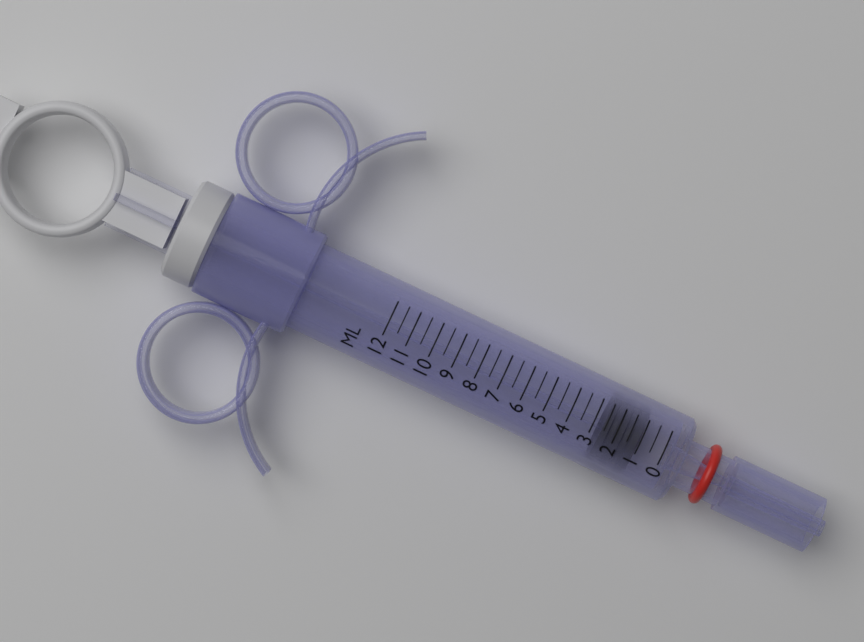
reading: 1.0 ml
